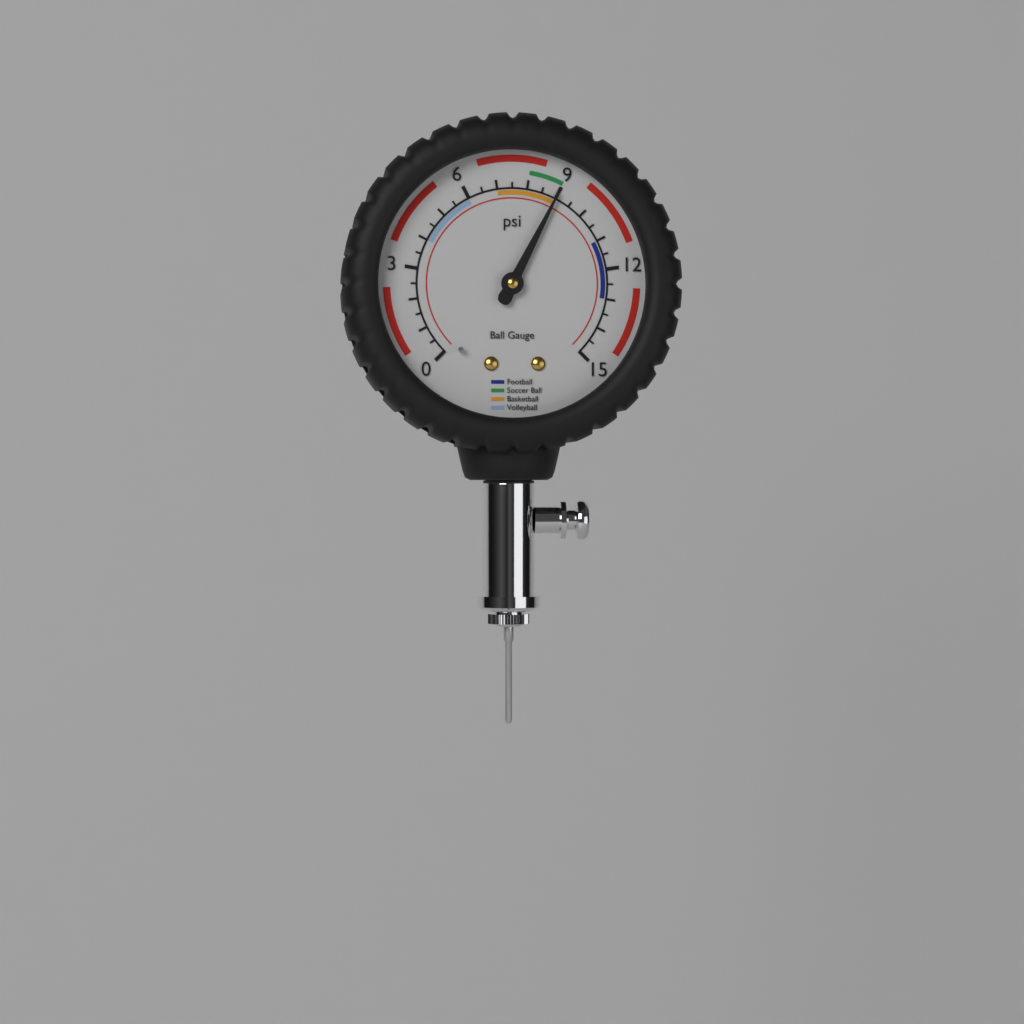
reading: 9.0 psi
